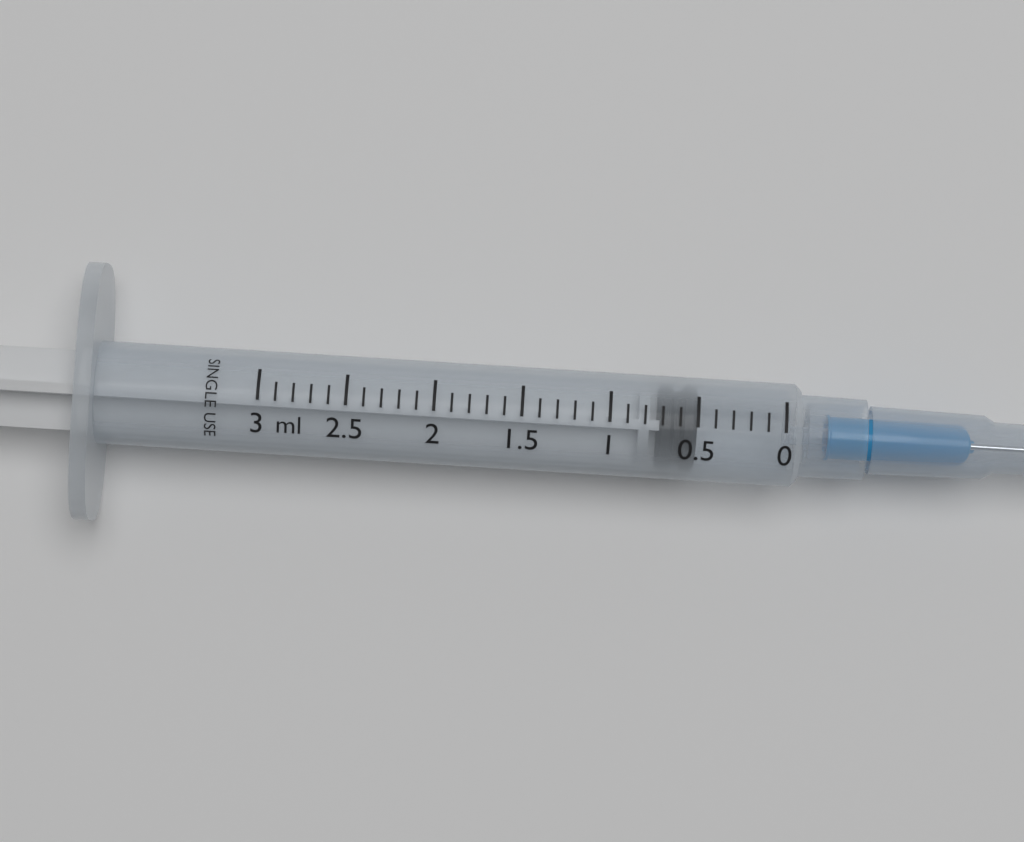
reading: 0.5 ml
